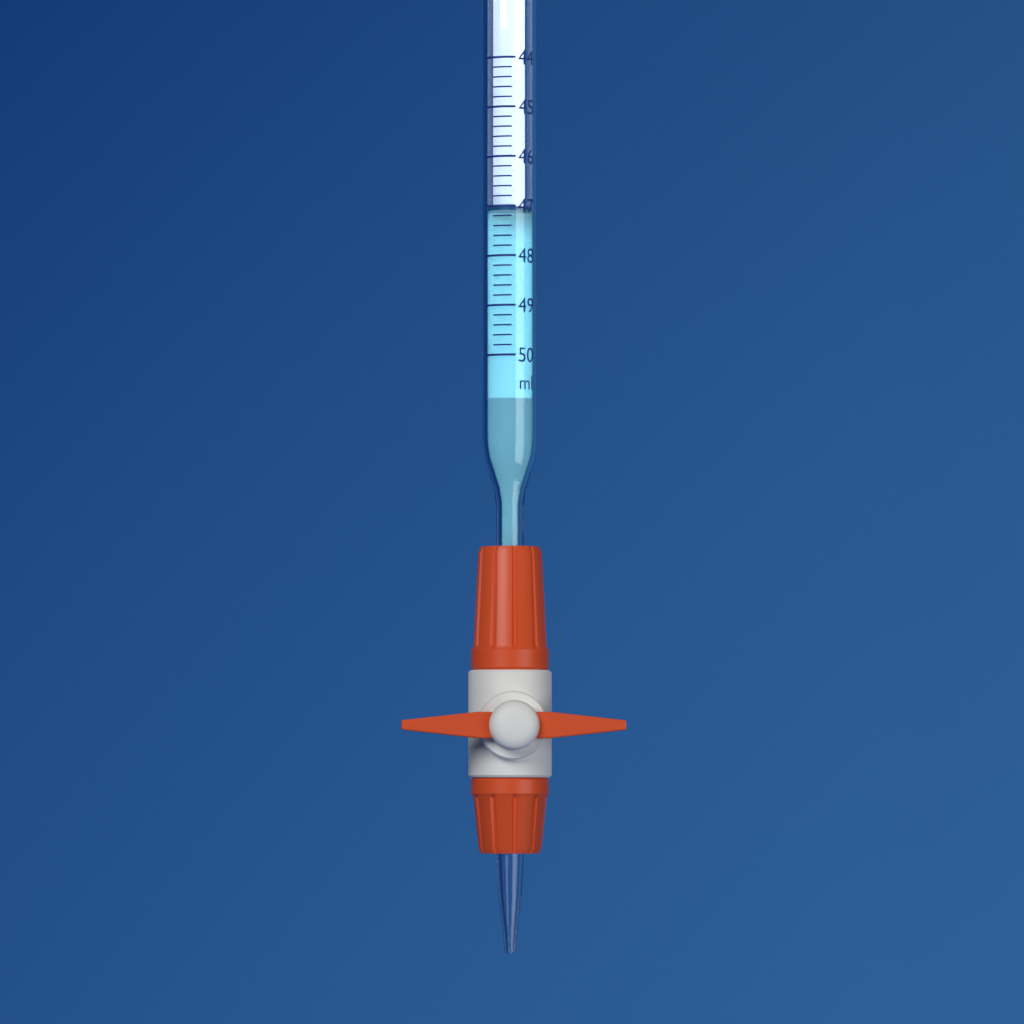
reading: 47.0 ml
